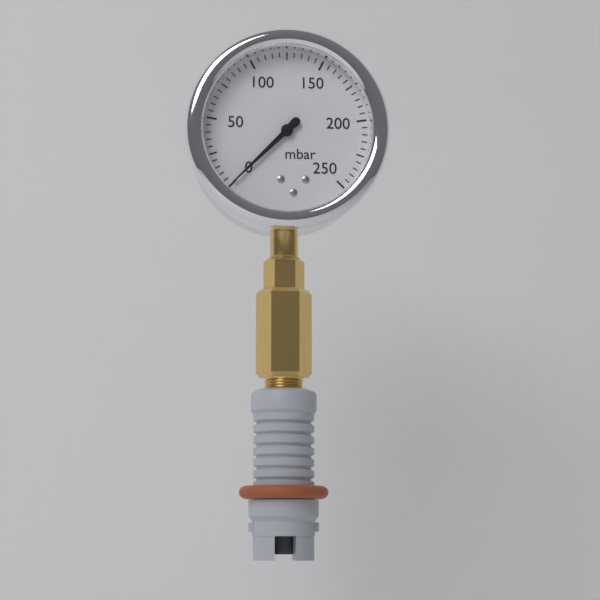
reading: 0 mbar
